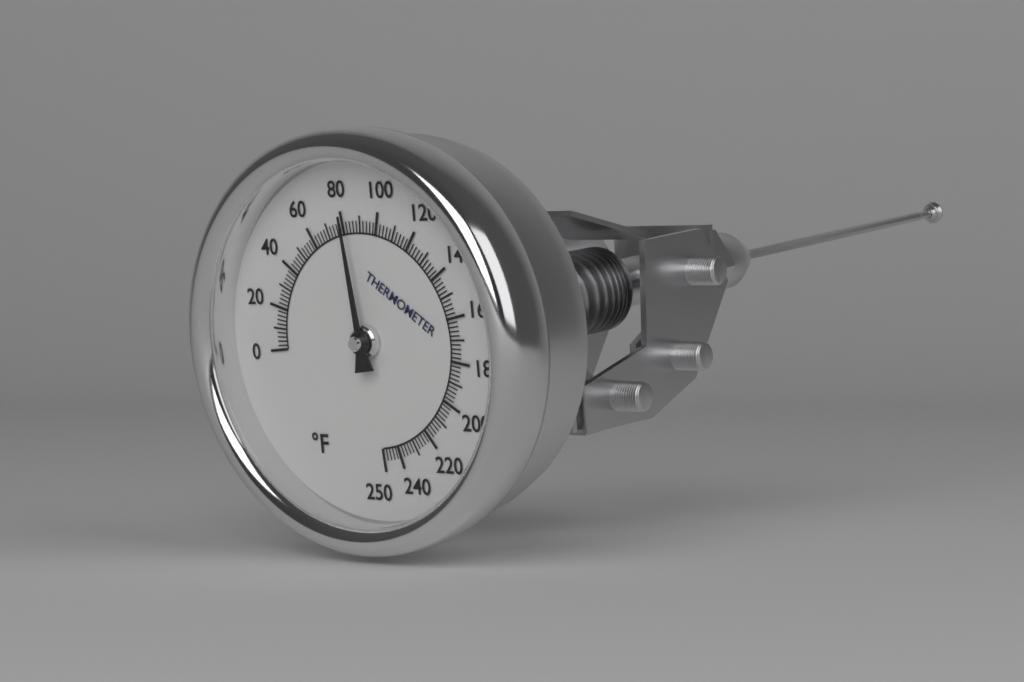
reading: 82 °F
